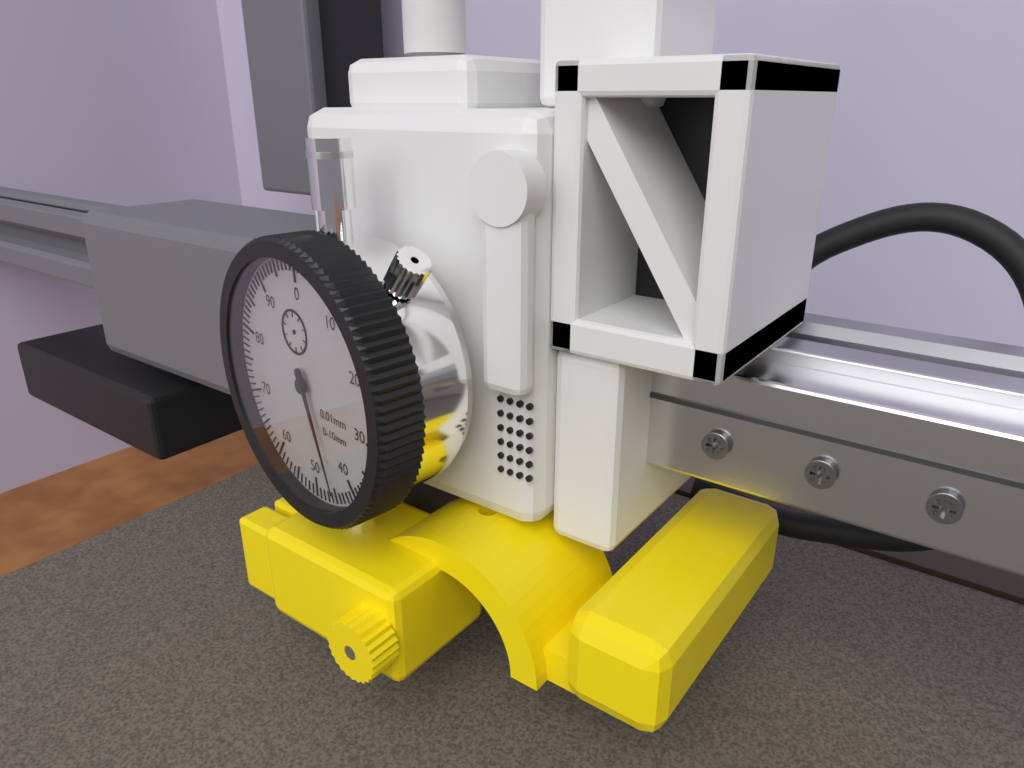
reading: 45 0.01mm
